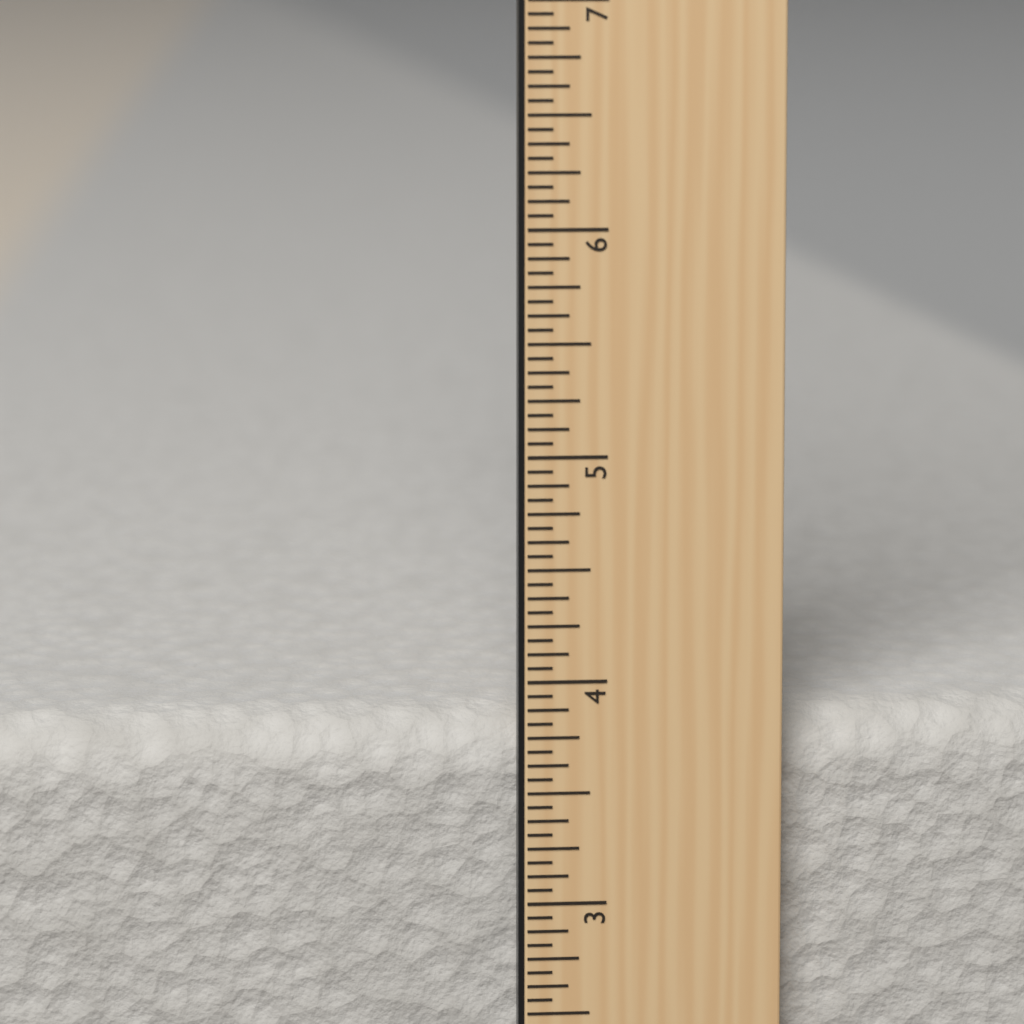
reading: 3.8125 in
